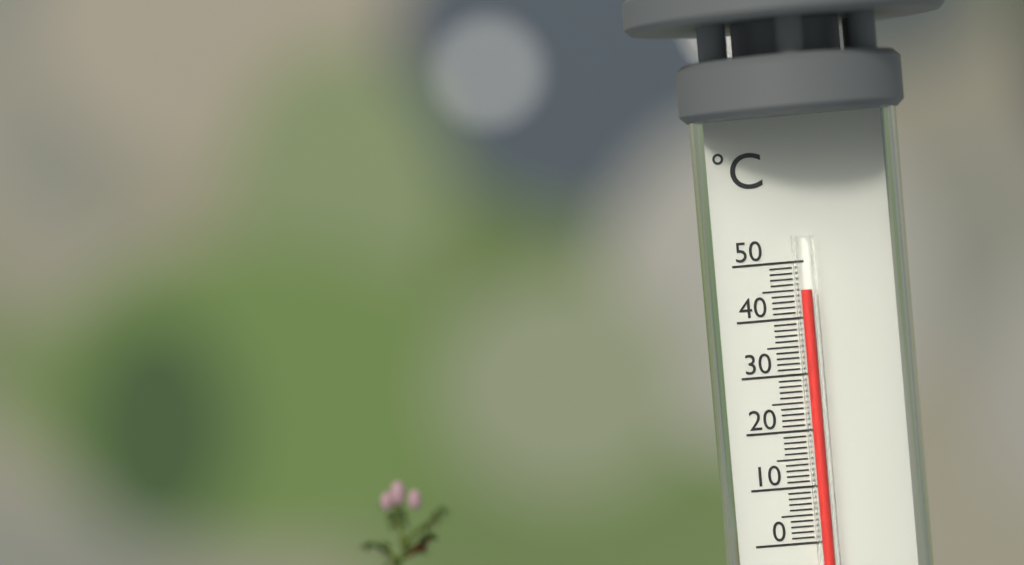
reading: 45 °C
